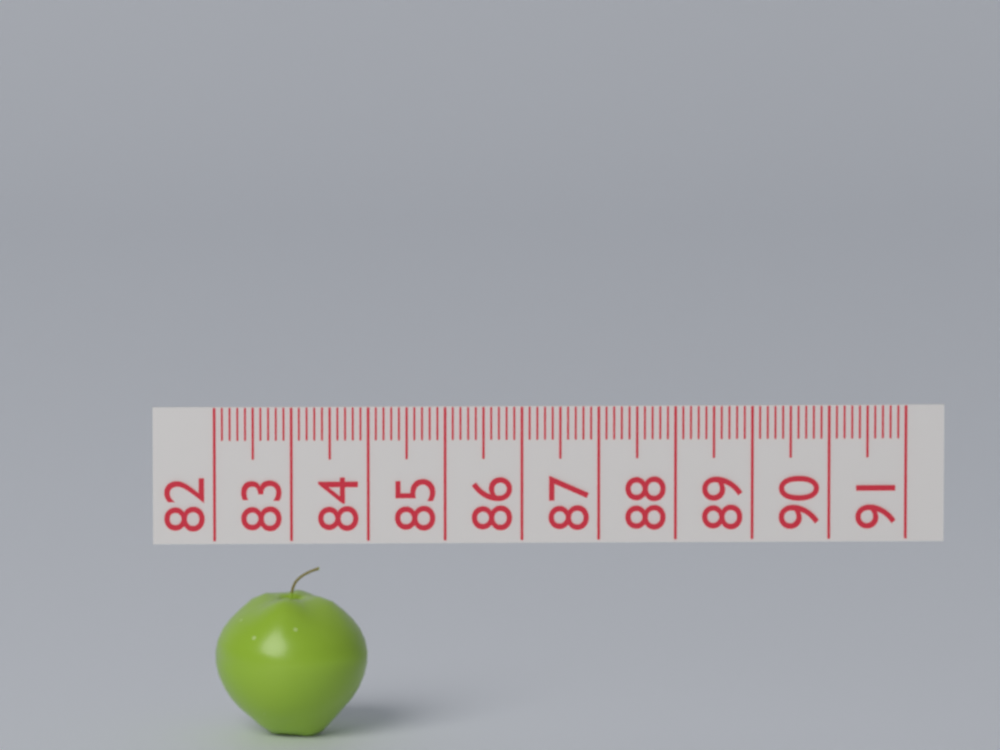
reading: 84.0 (no unit)
